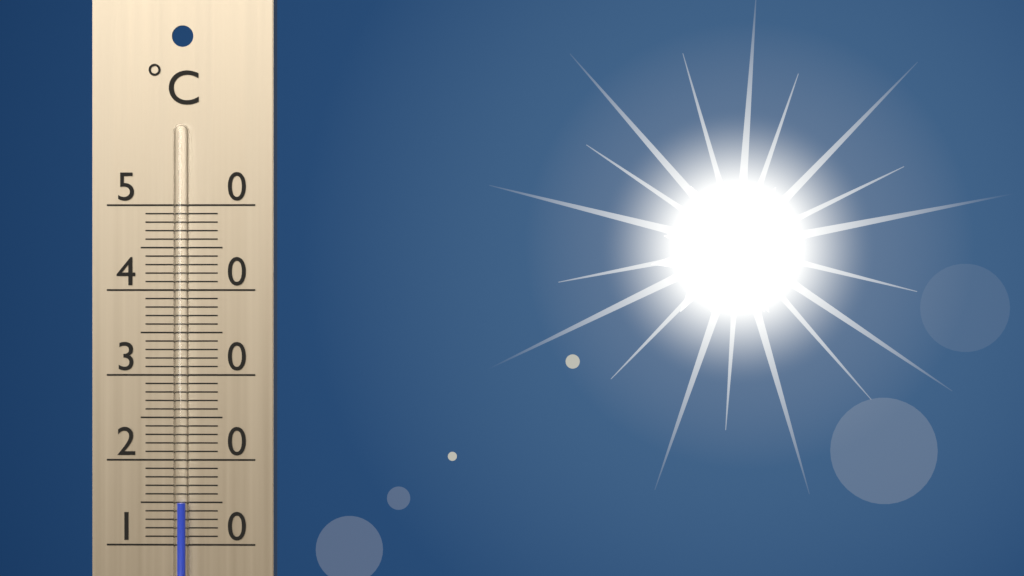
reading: 15 °C
